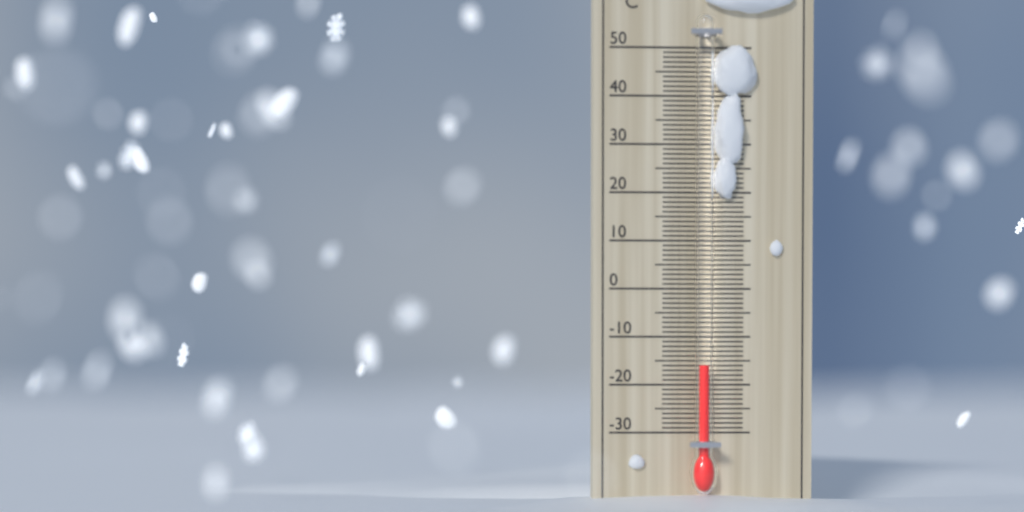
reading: -16 °C
